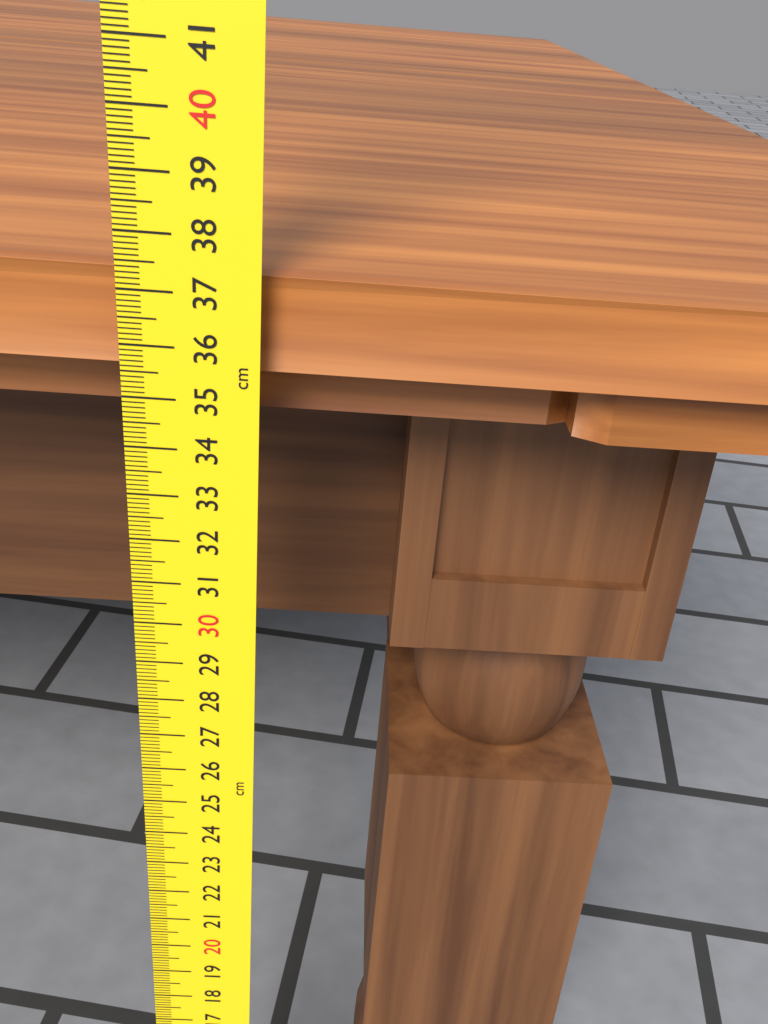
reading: 37.3 cm
